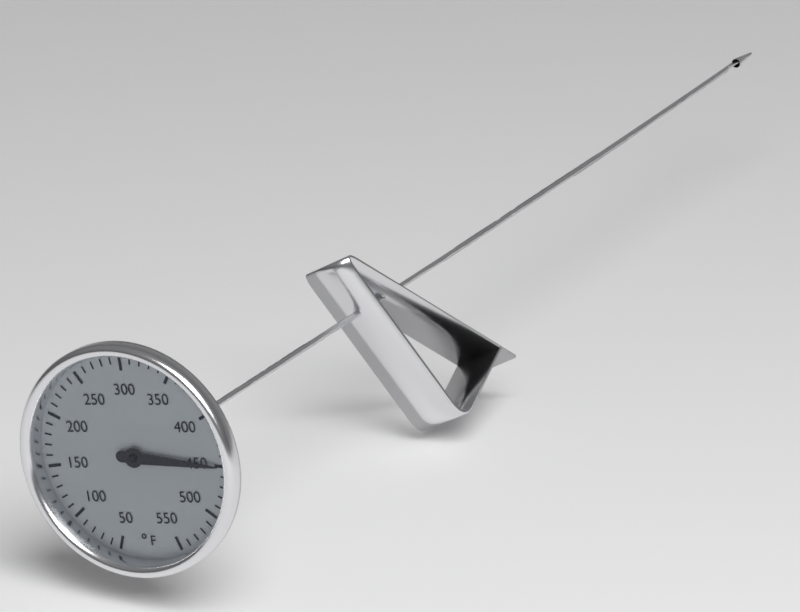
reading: 450 °F
